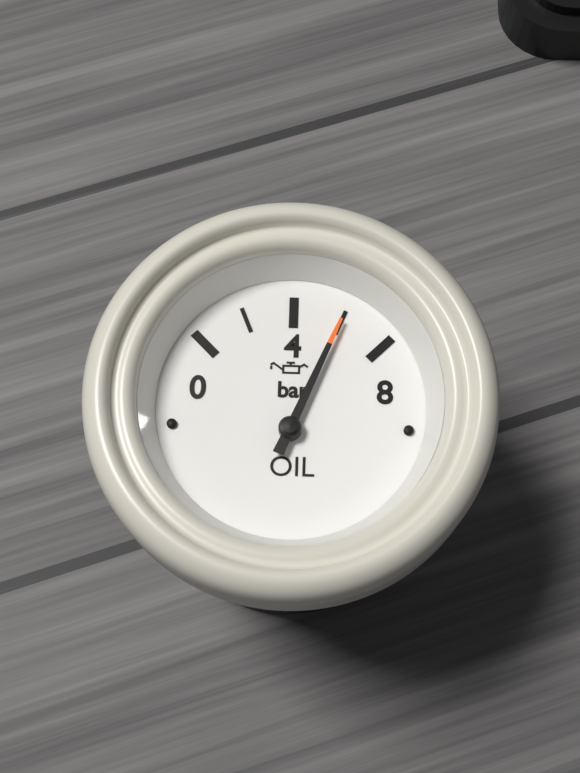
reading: 6 bar
